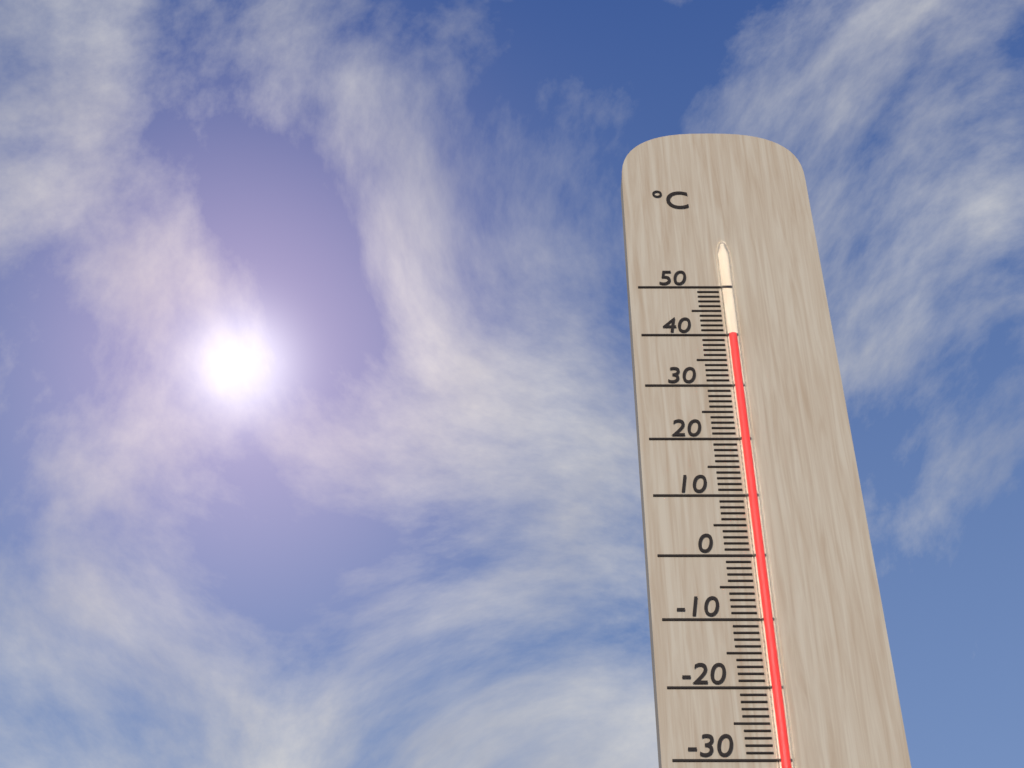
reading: 40 °C
